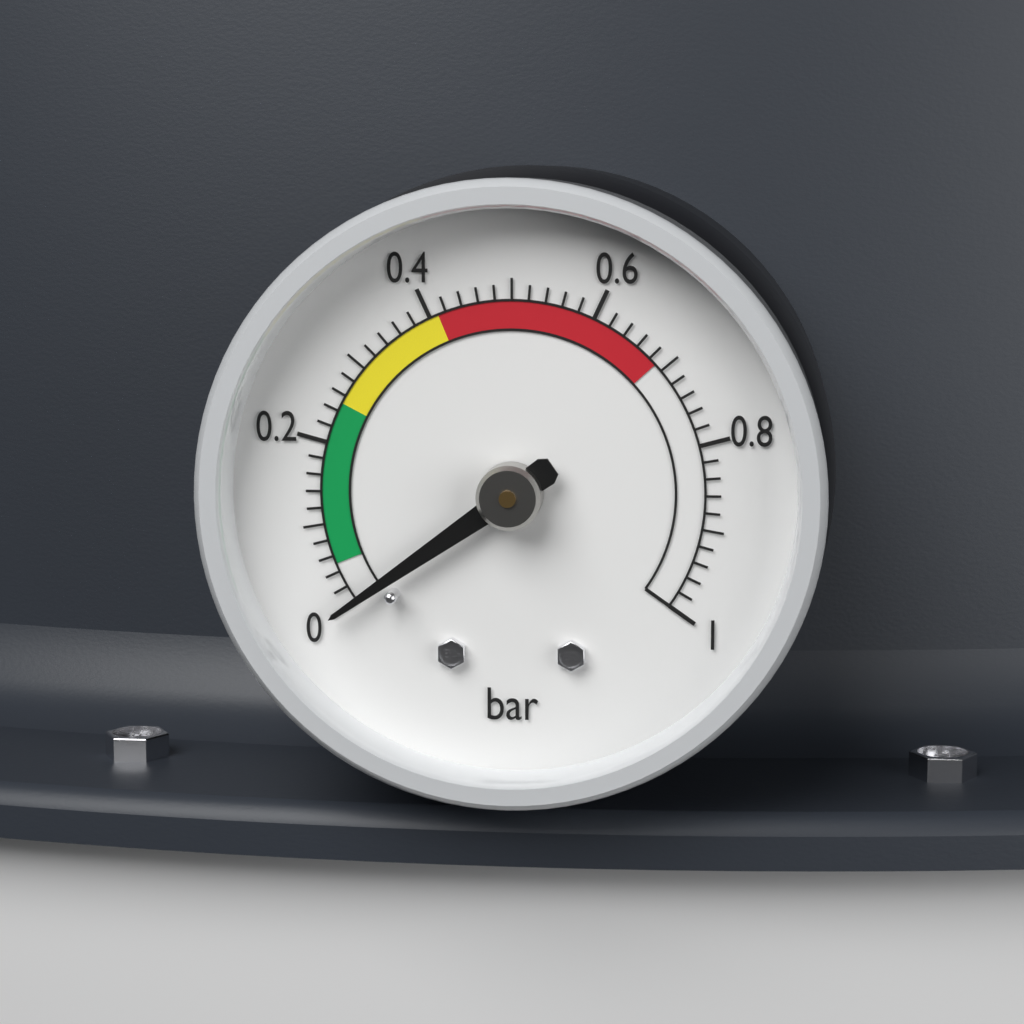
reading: 0.00 bar
